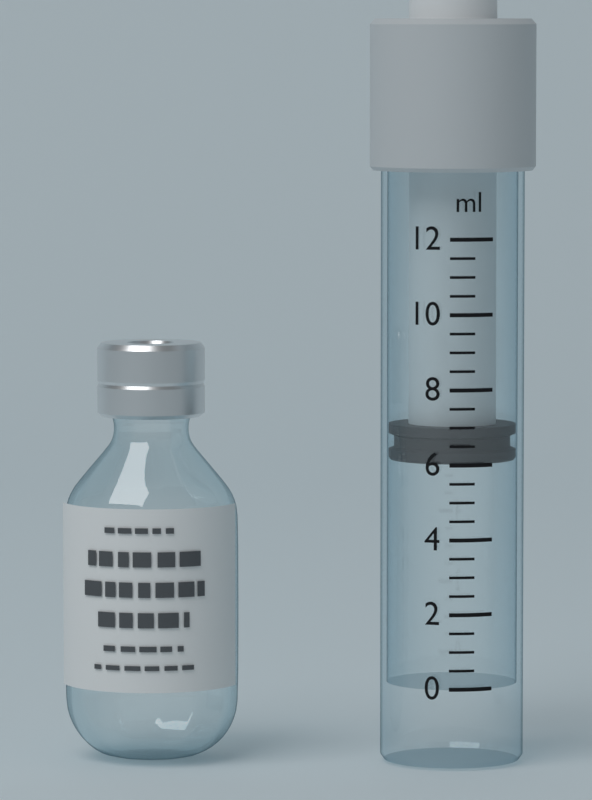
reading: 6.0 ml
